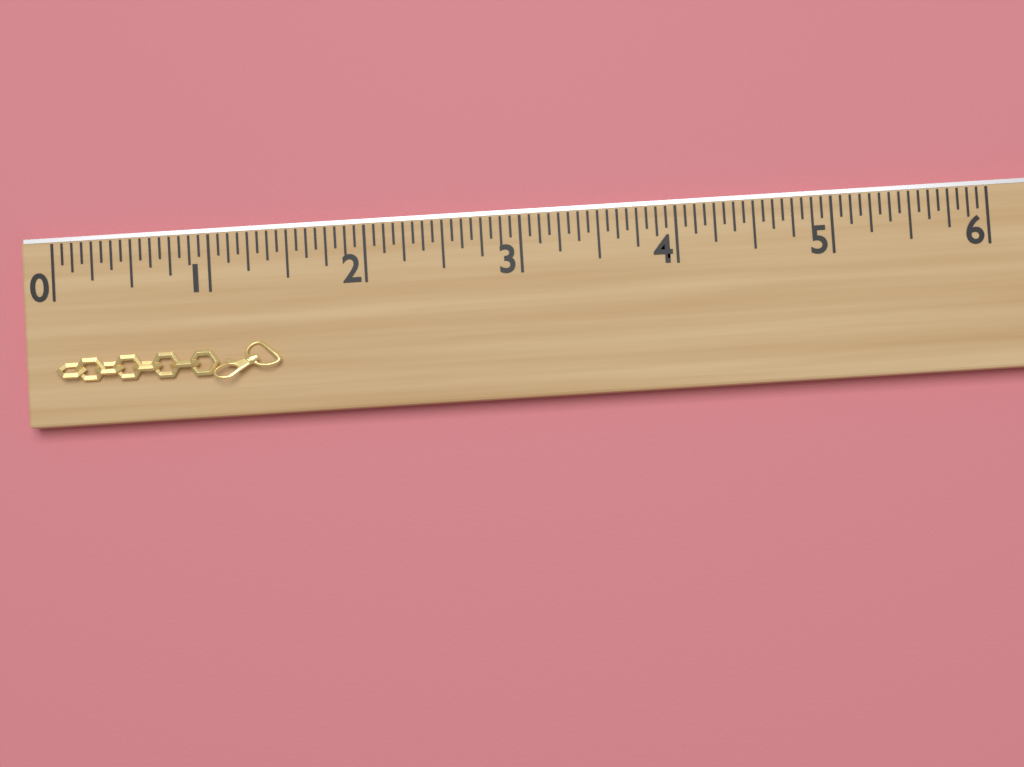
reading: 1.4375 (no unit)
